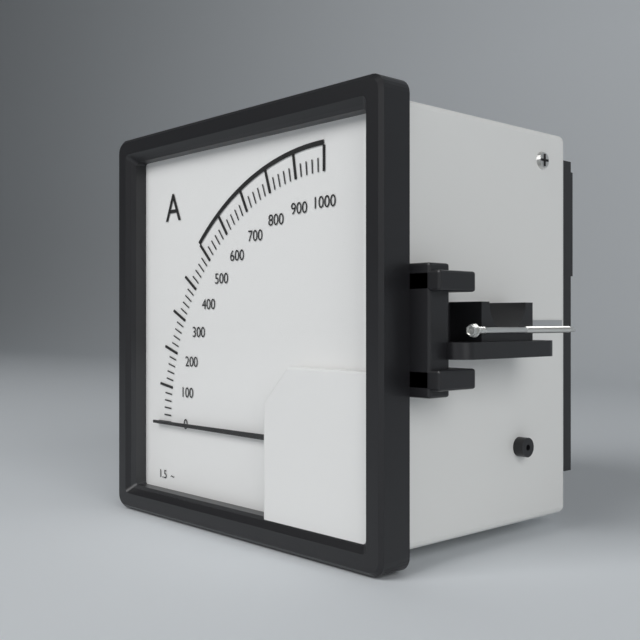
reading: 0 A
